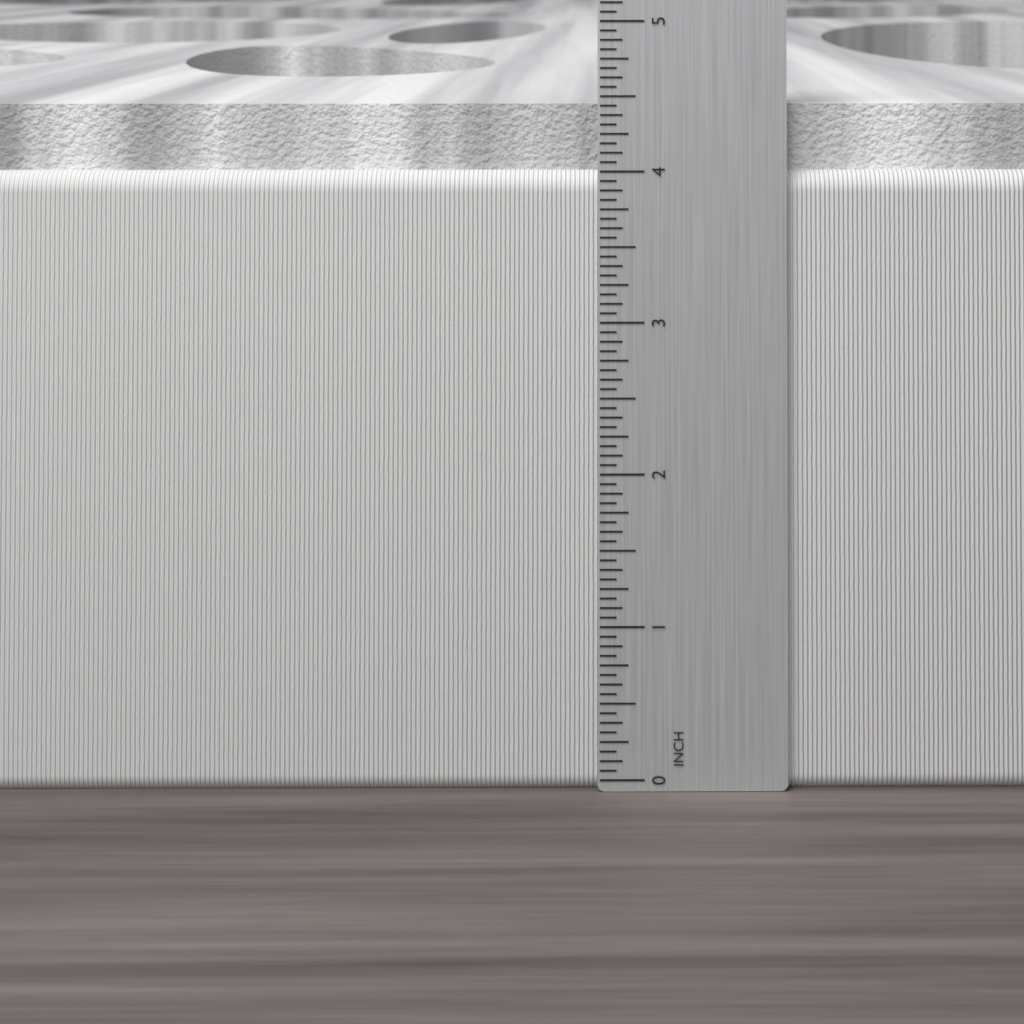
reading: 4.4375 in
